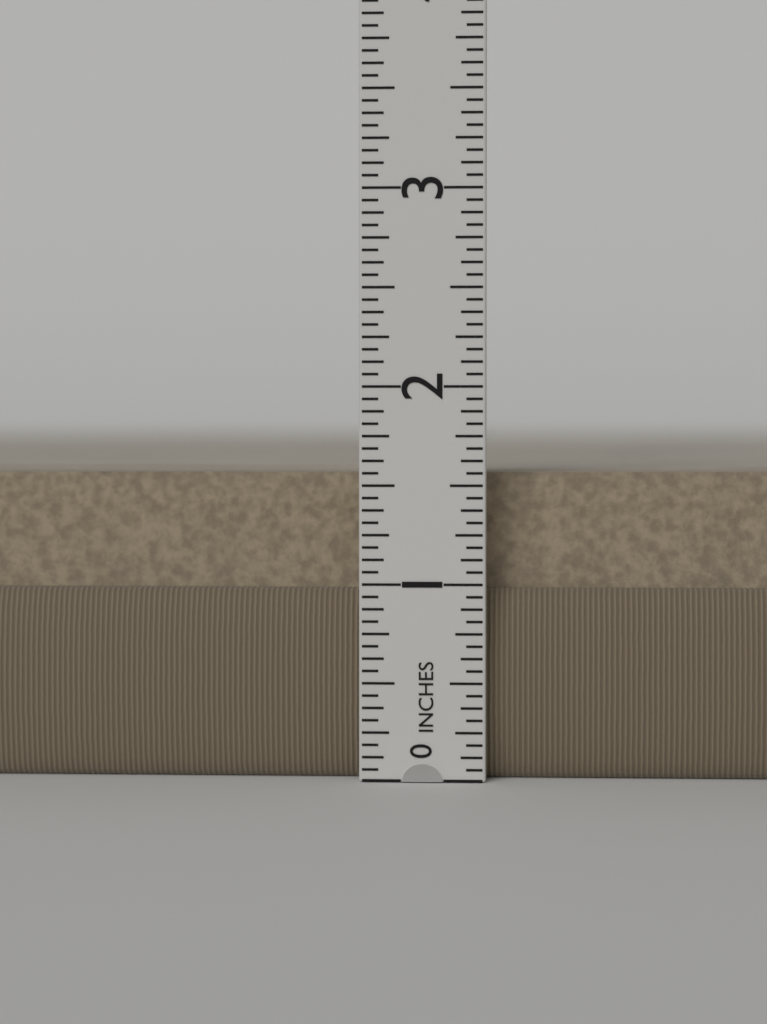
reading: 1.5625 in
